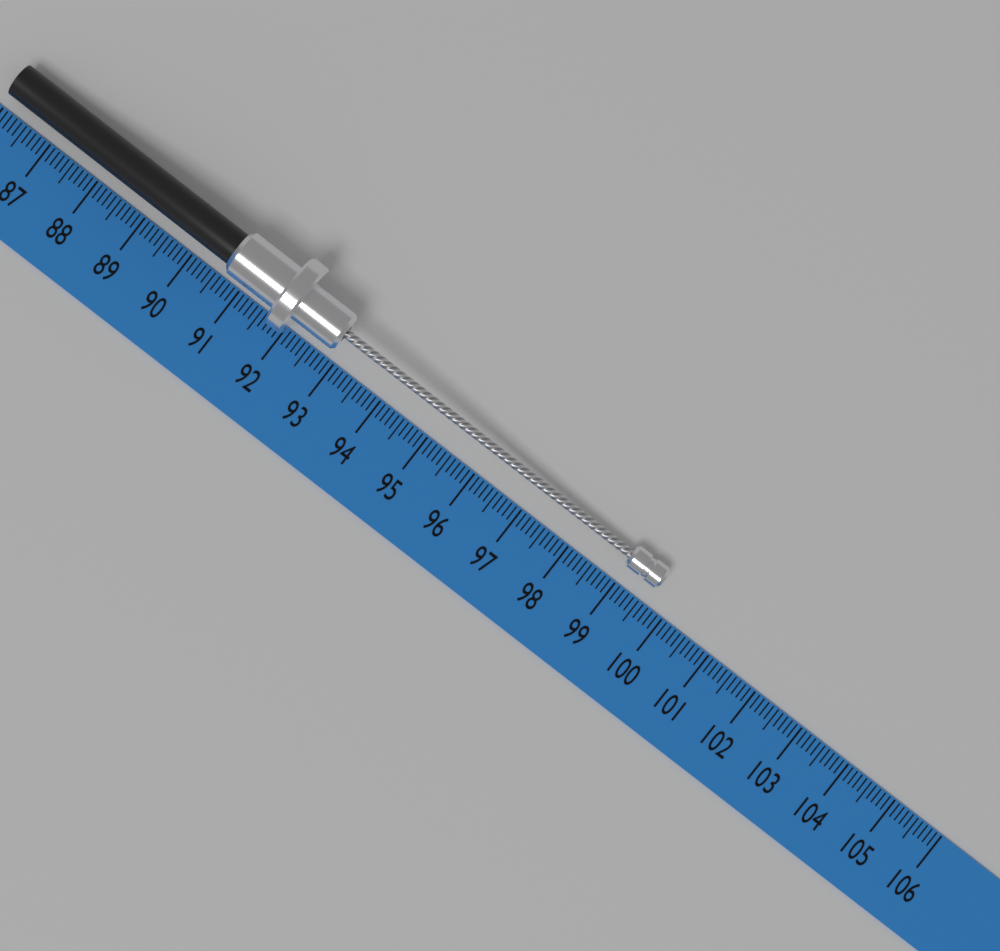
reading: 99.6 (no unit)
